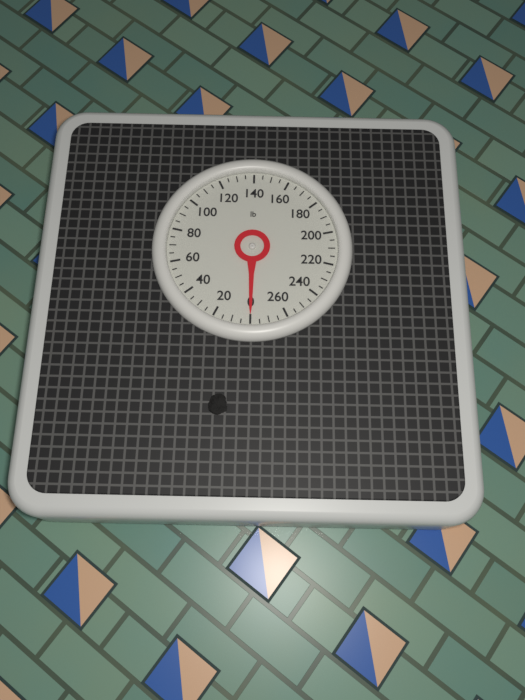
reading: 0 lb
